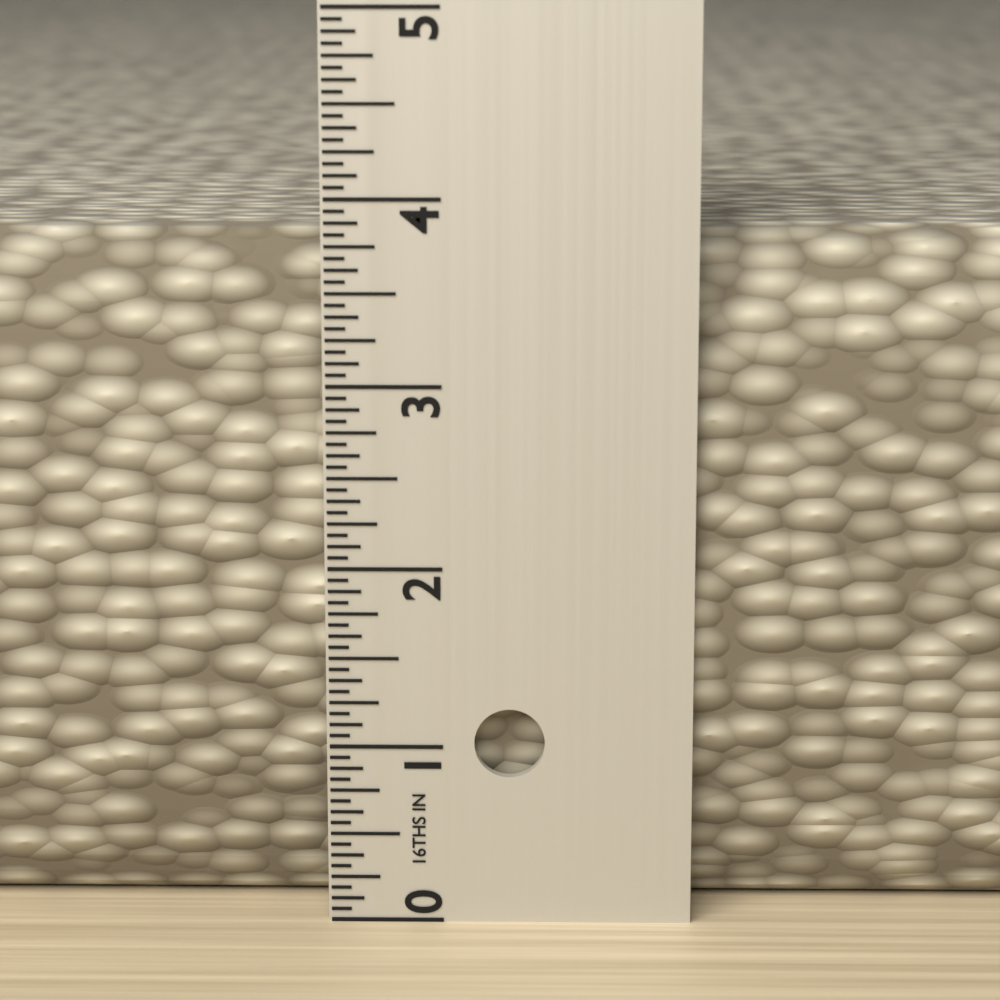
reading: 3.8125 in
